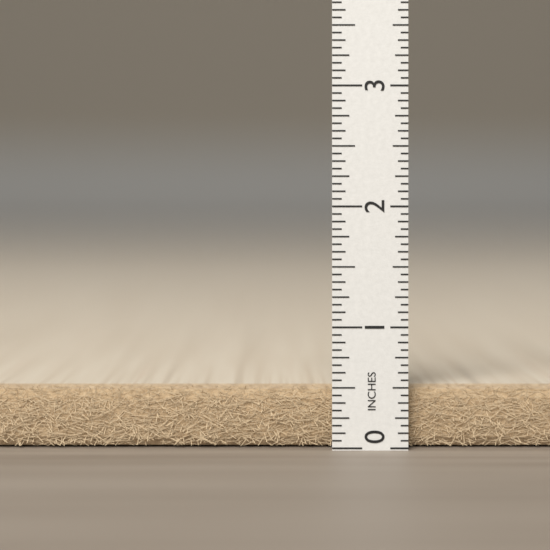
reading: 0.5000 in
